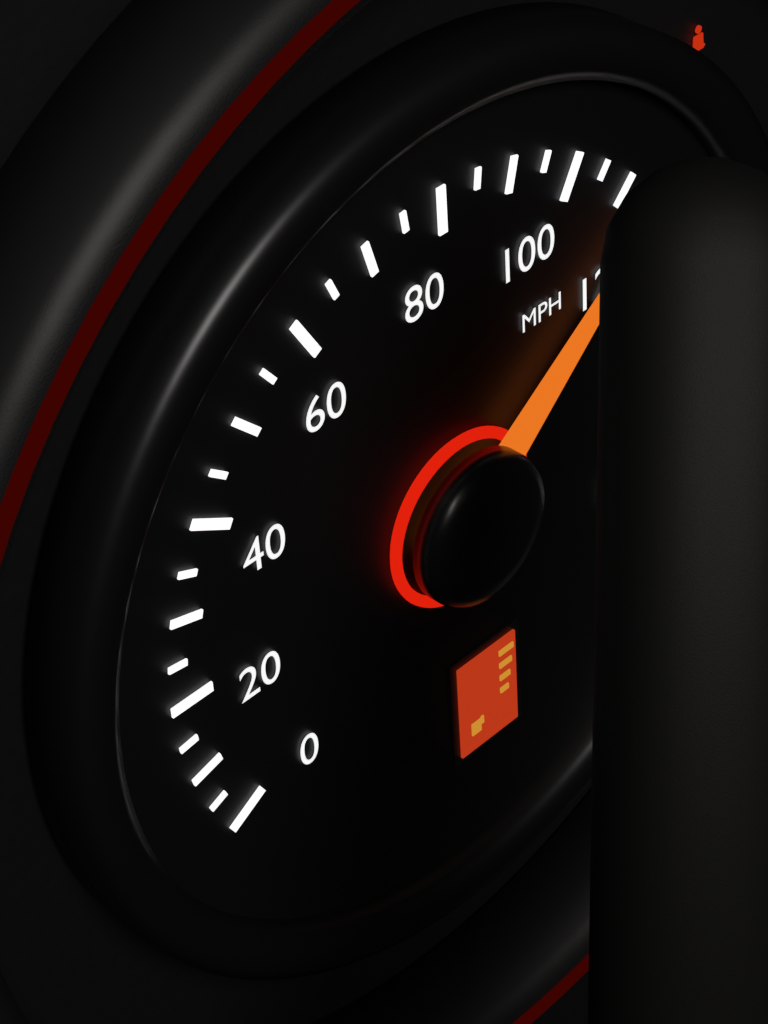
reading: 115 mph
